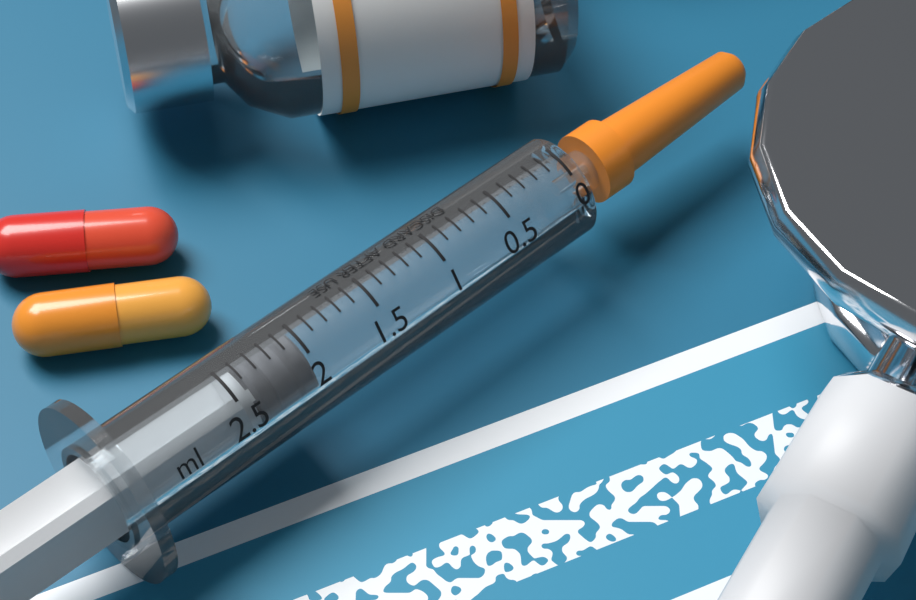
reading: 2.0 ml
